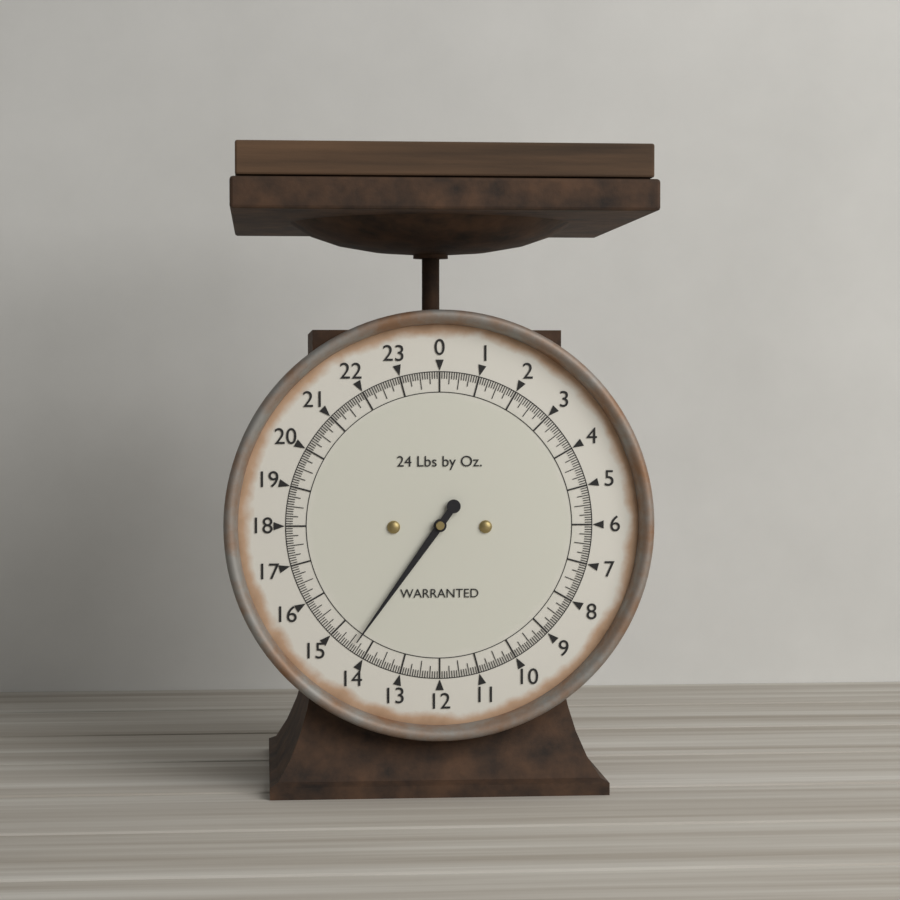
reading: 14.3750 lb
